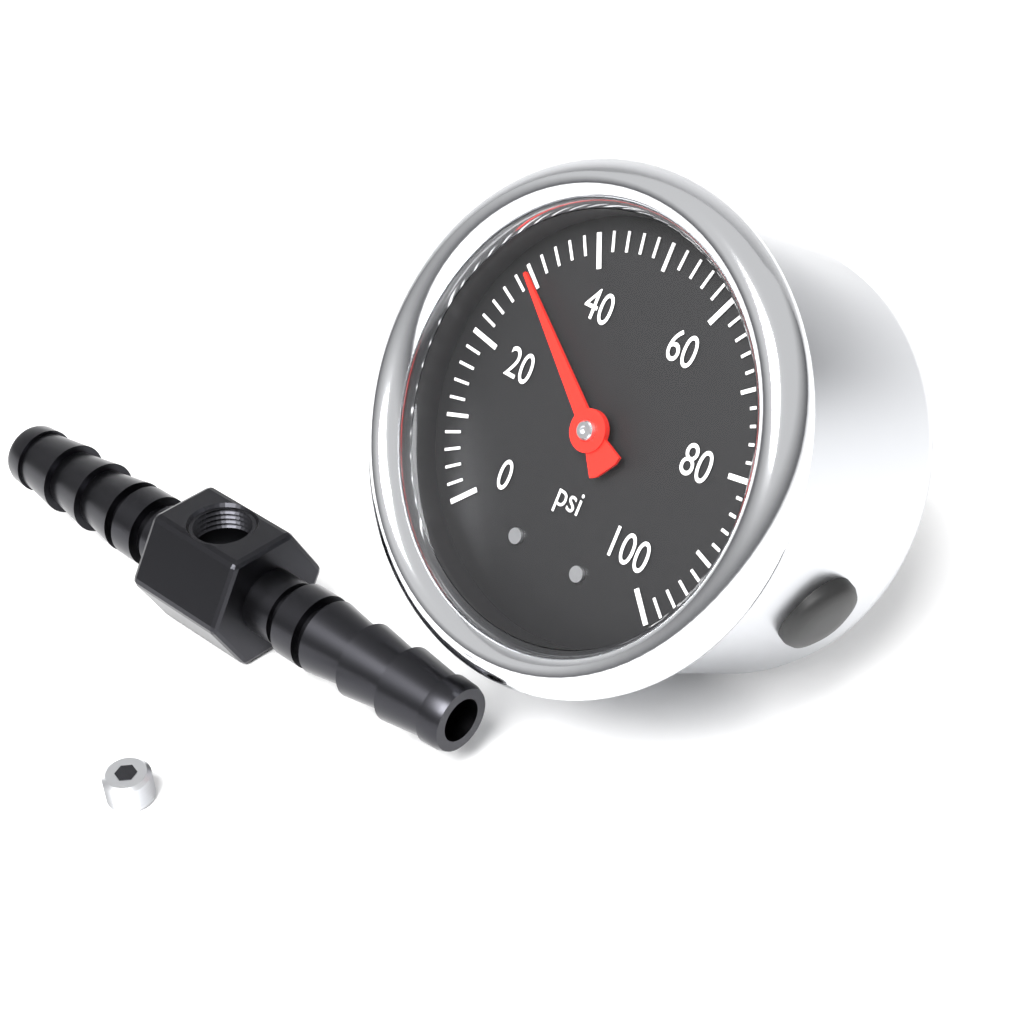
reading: 30 psi
